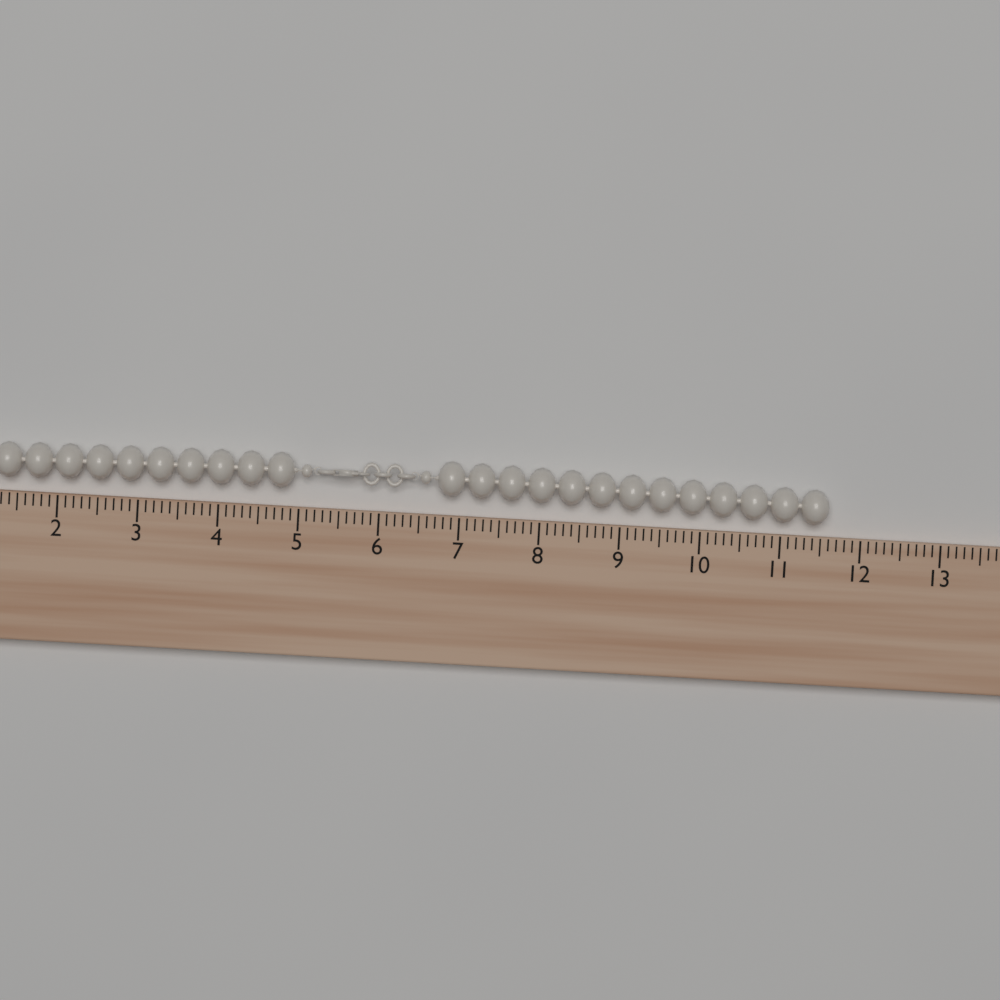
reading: 11.6 (no unit)
